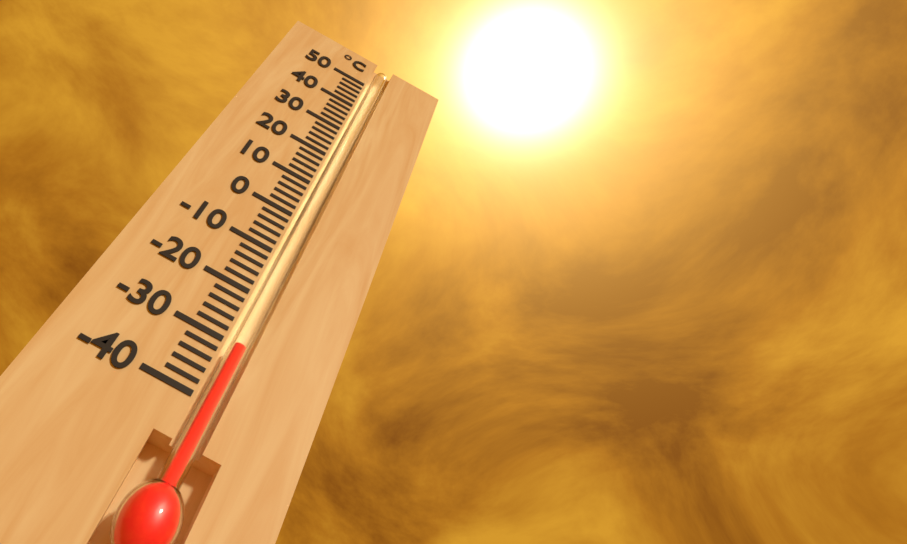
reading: -30 °C
